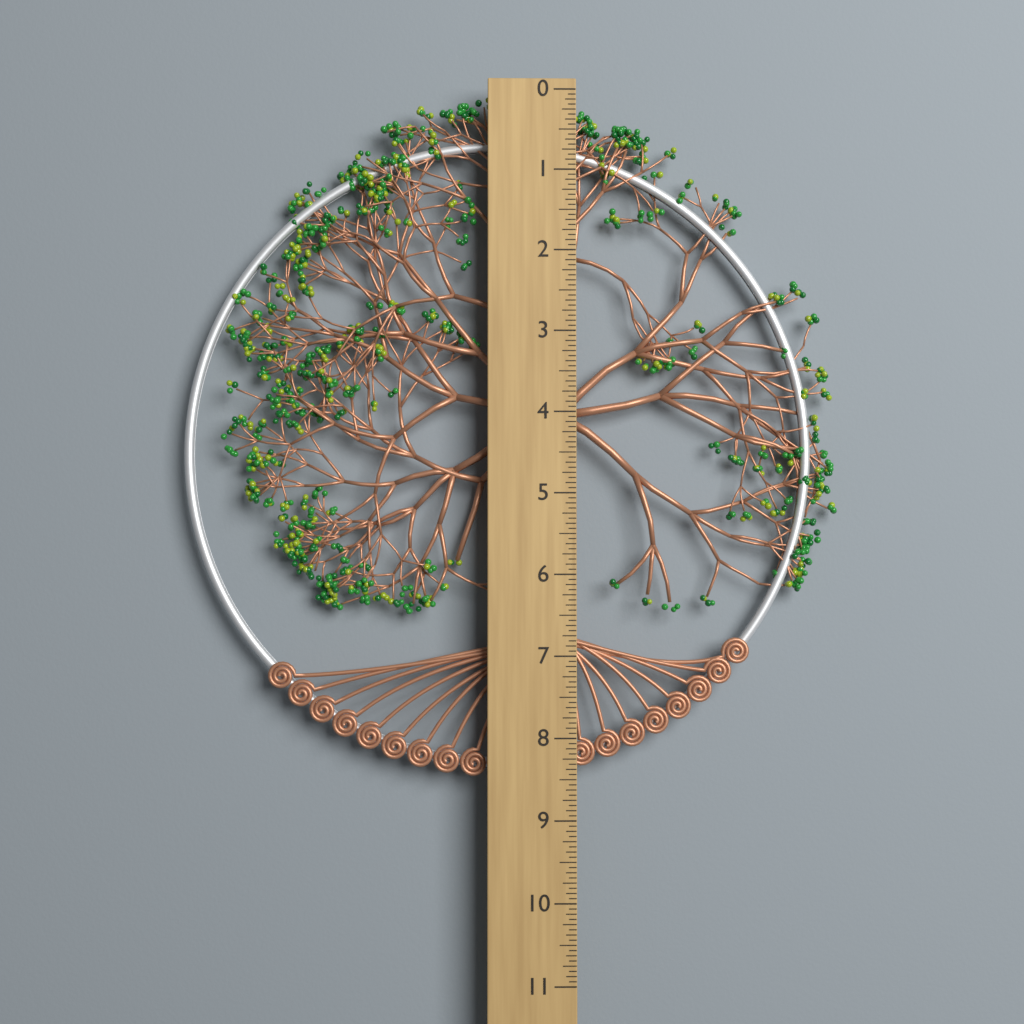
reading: 8.5000 (no unit)
